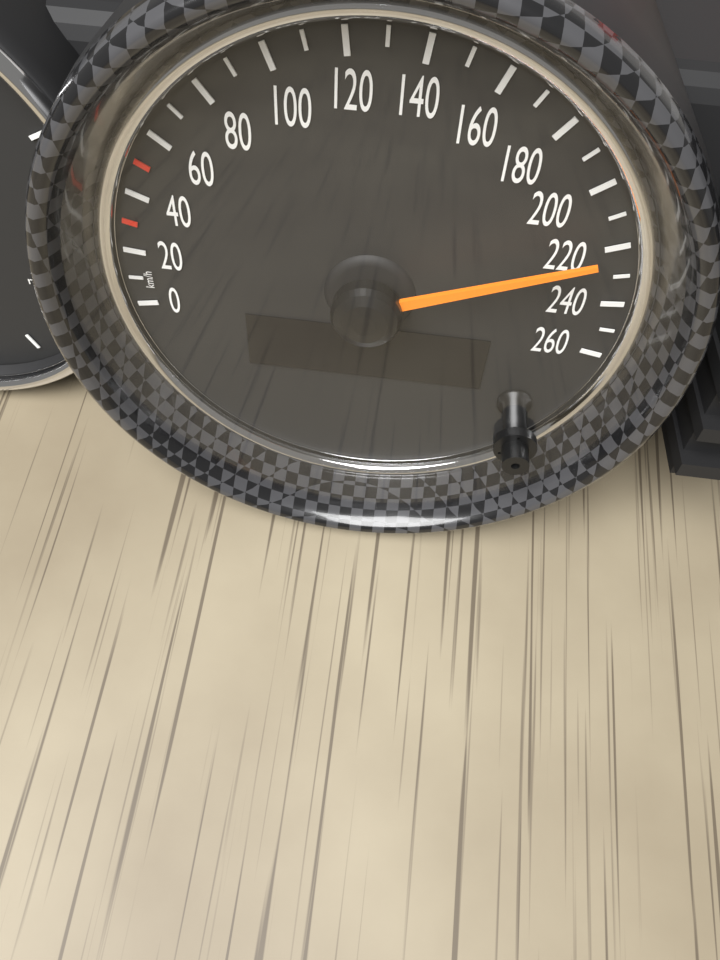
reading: 220 km/h
